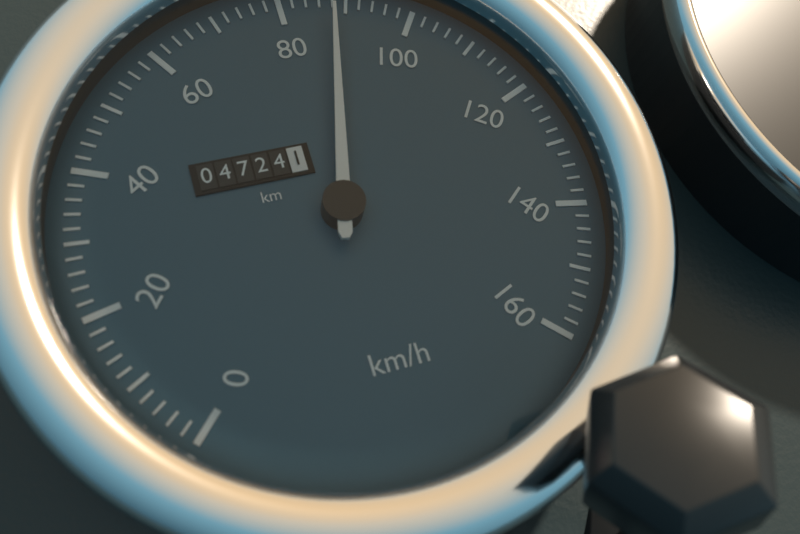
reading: 88 km/h
